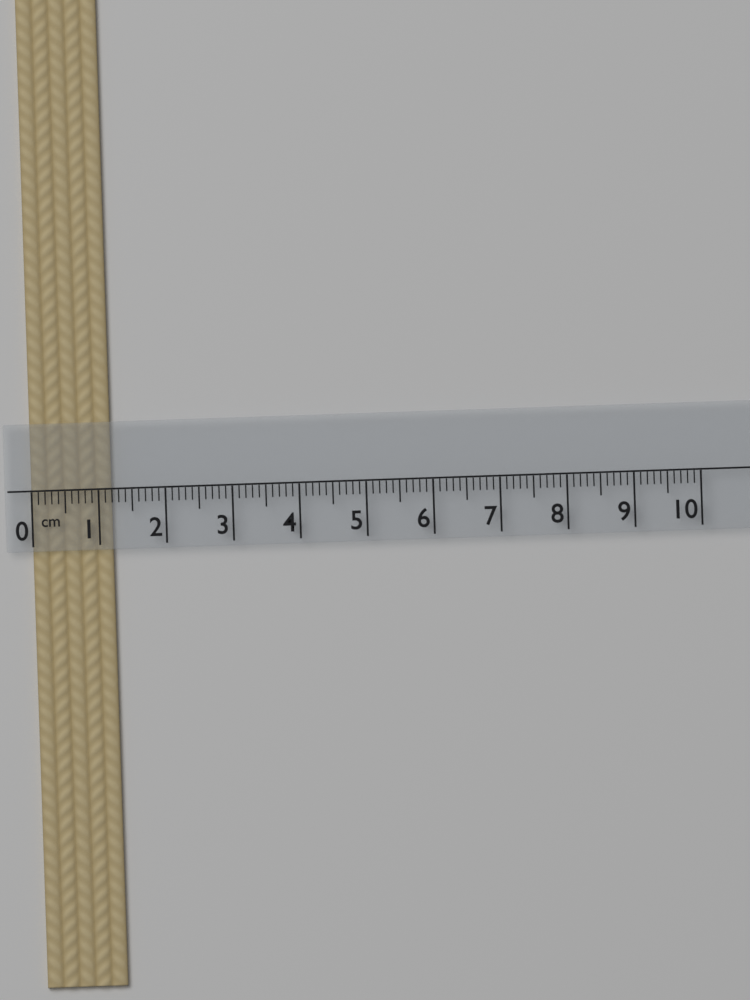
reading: 1.2 cm
